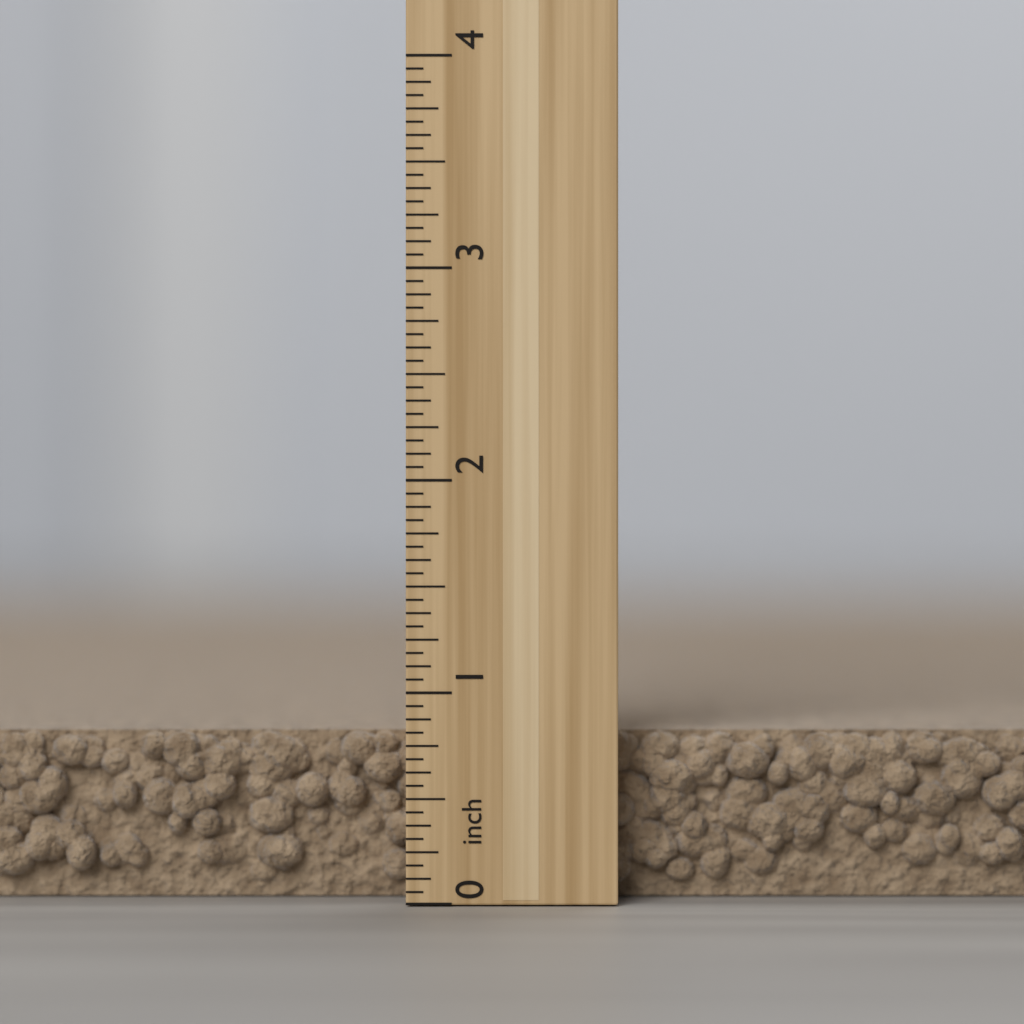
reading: 0.8000 inch
